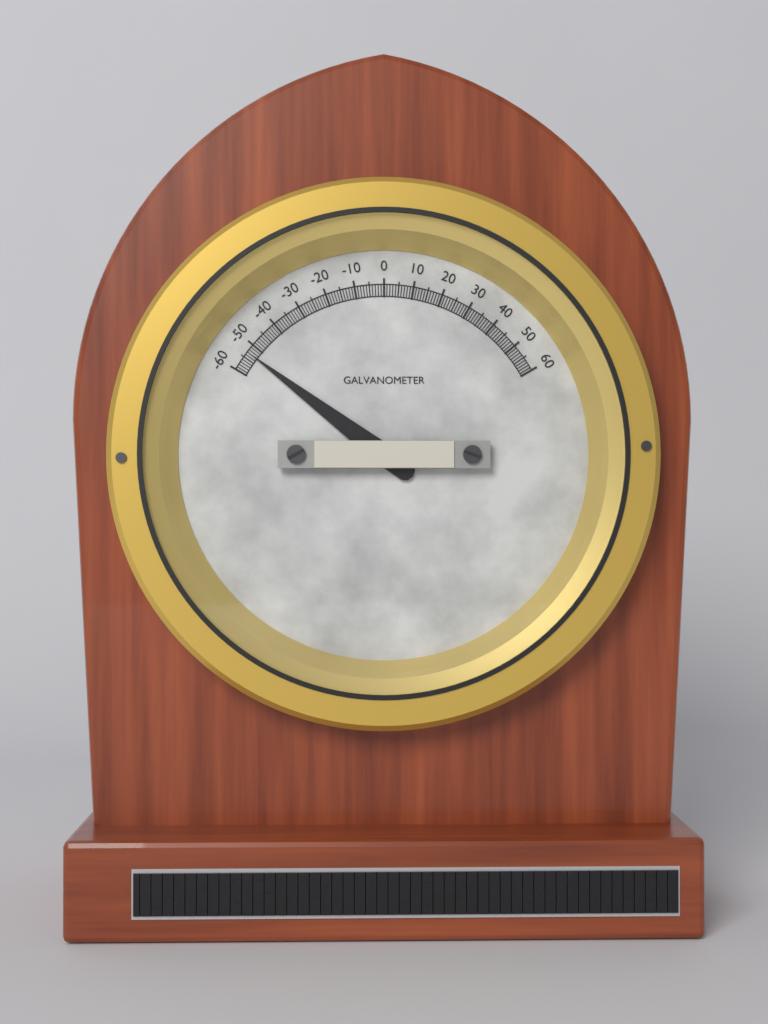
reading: -53 (no unit)
